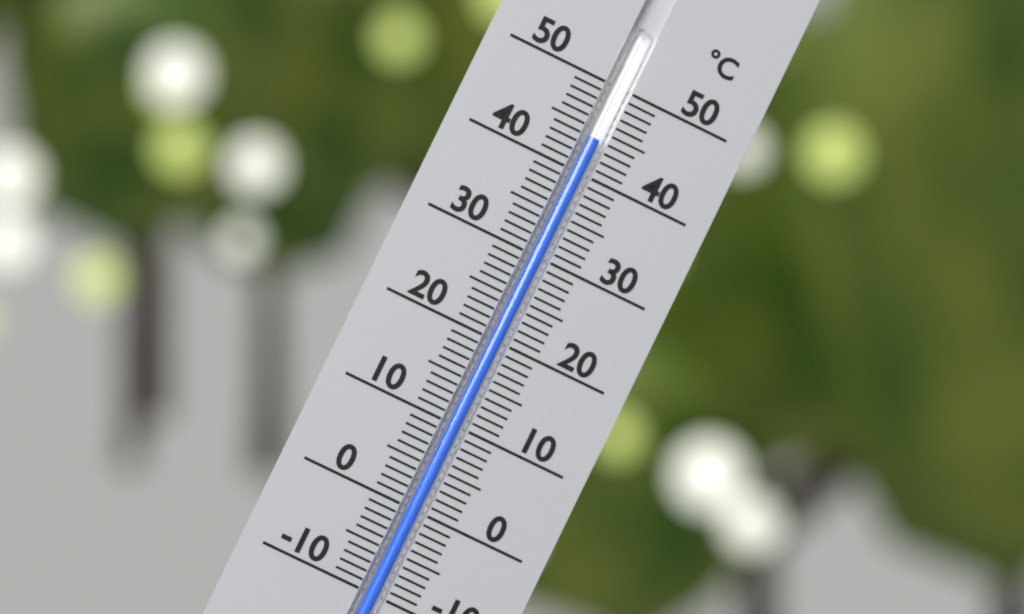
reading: 44 °C
